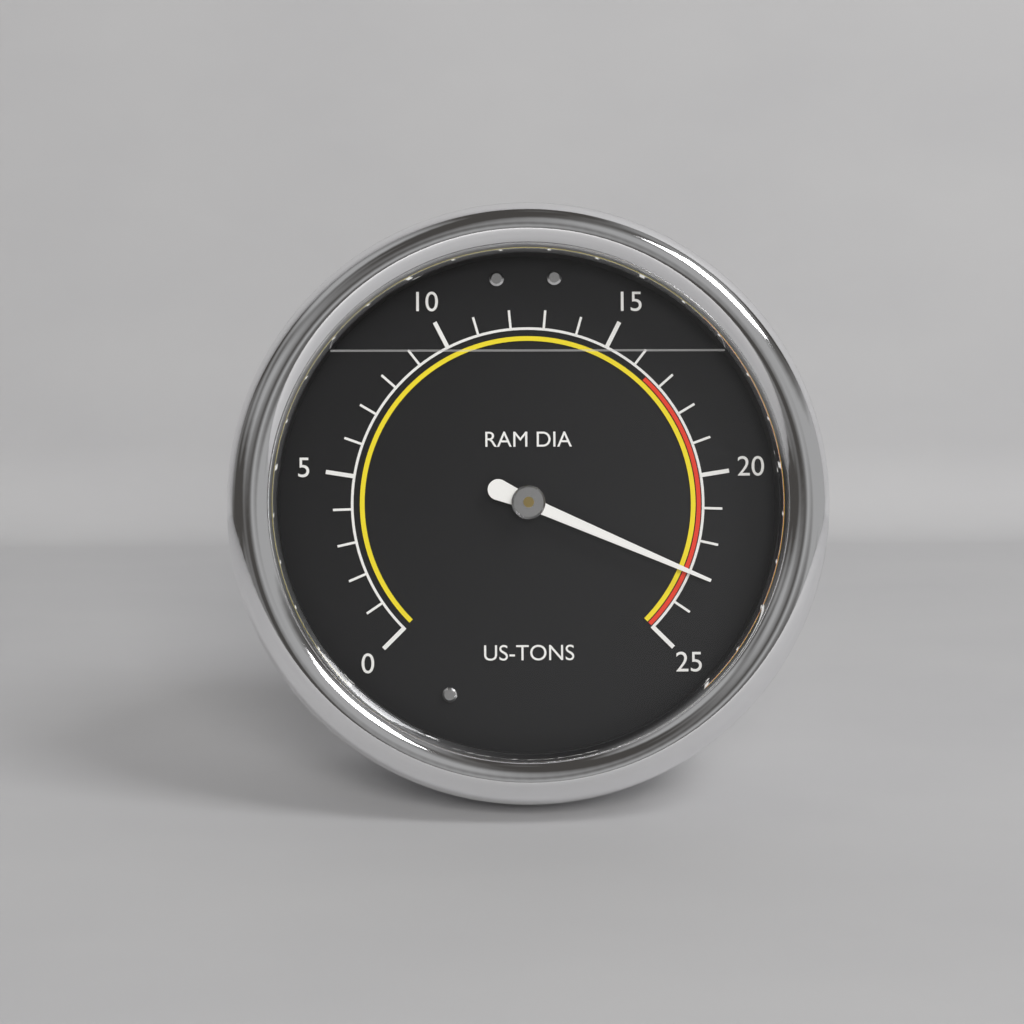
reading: 23 US-TONS
